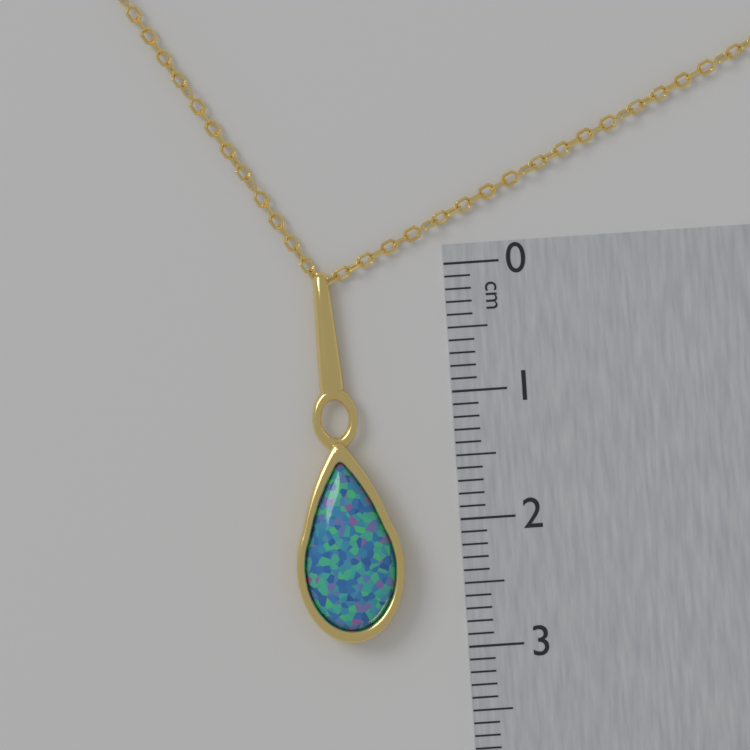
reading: 2.9 cm
